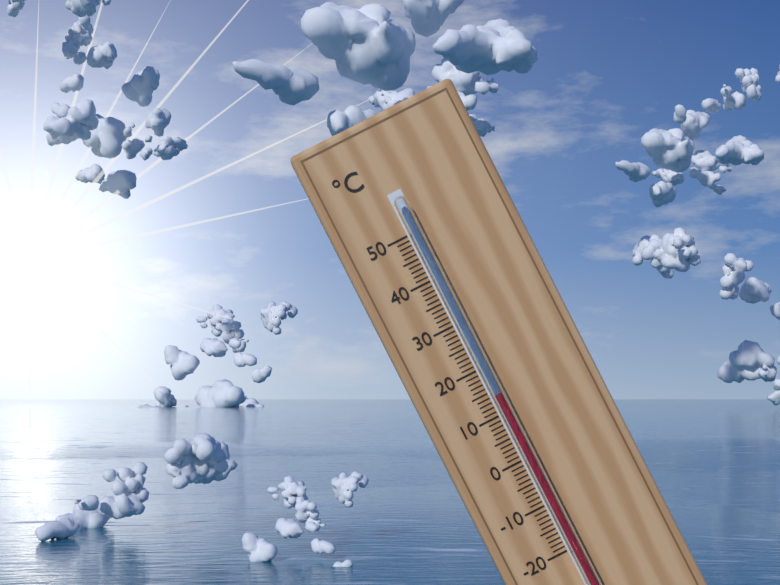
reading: 14 °C
